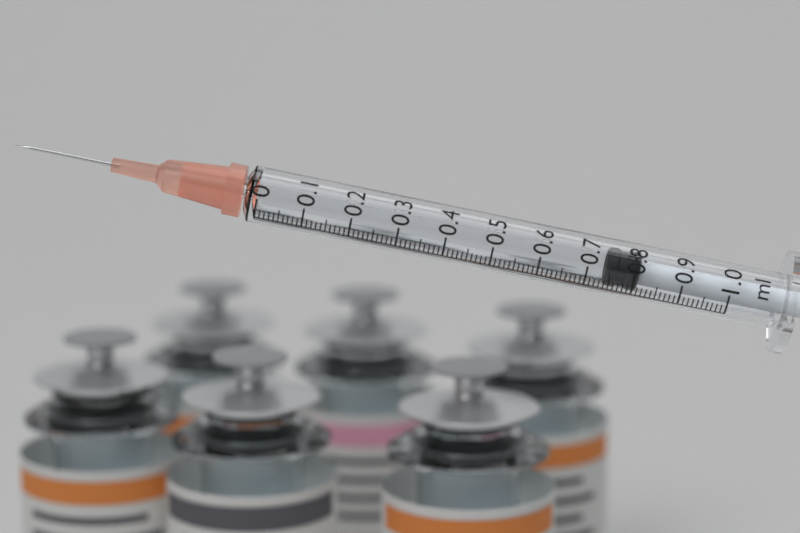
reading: 0.74 ml
